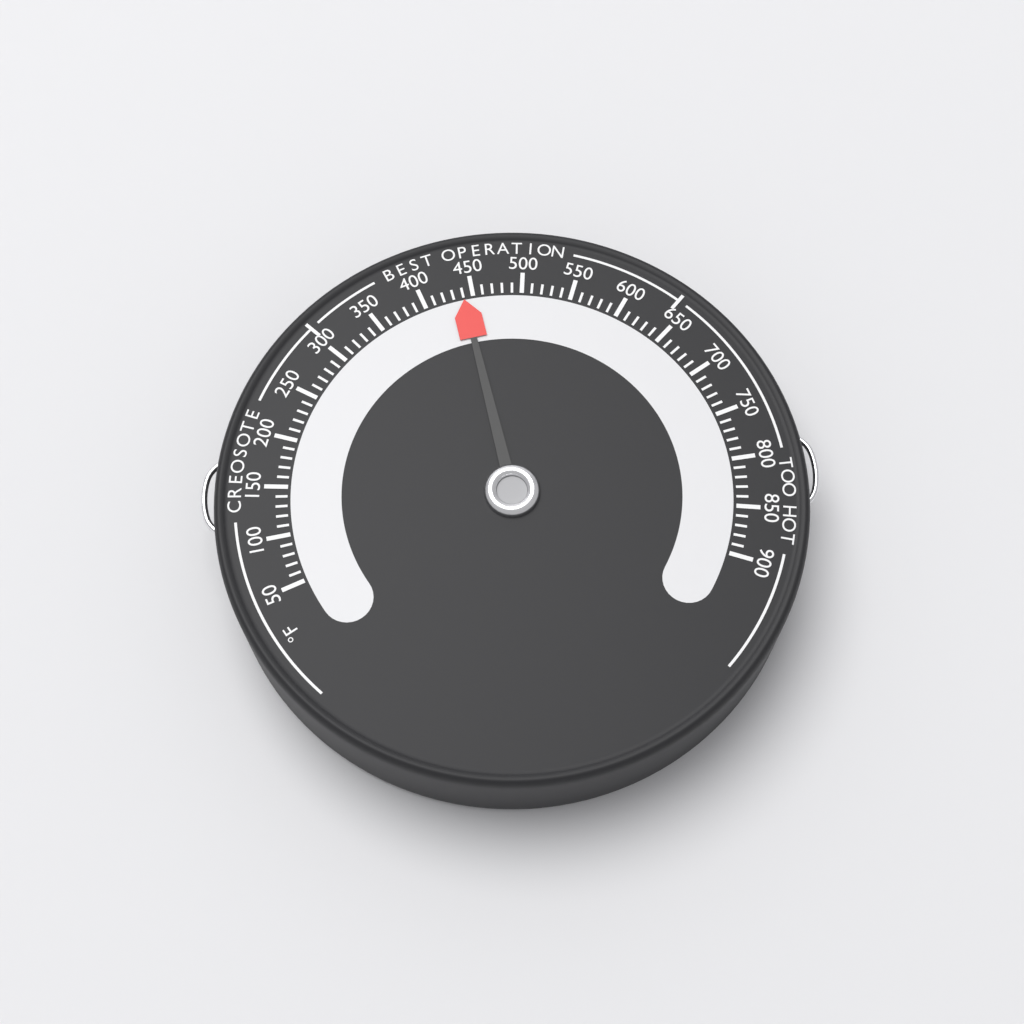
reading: 440 °F
